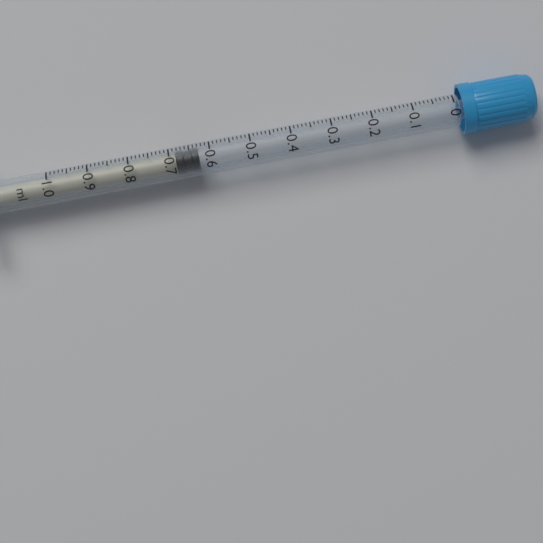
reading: 0.63 ml
